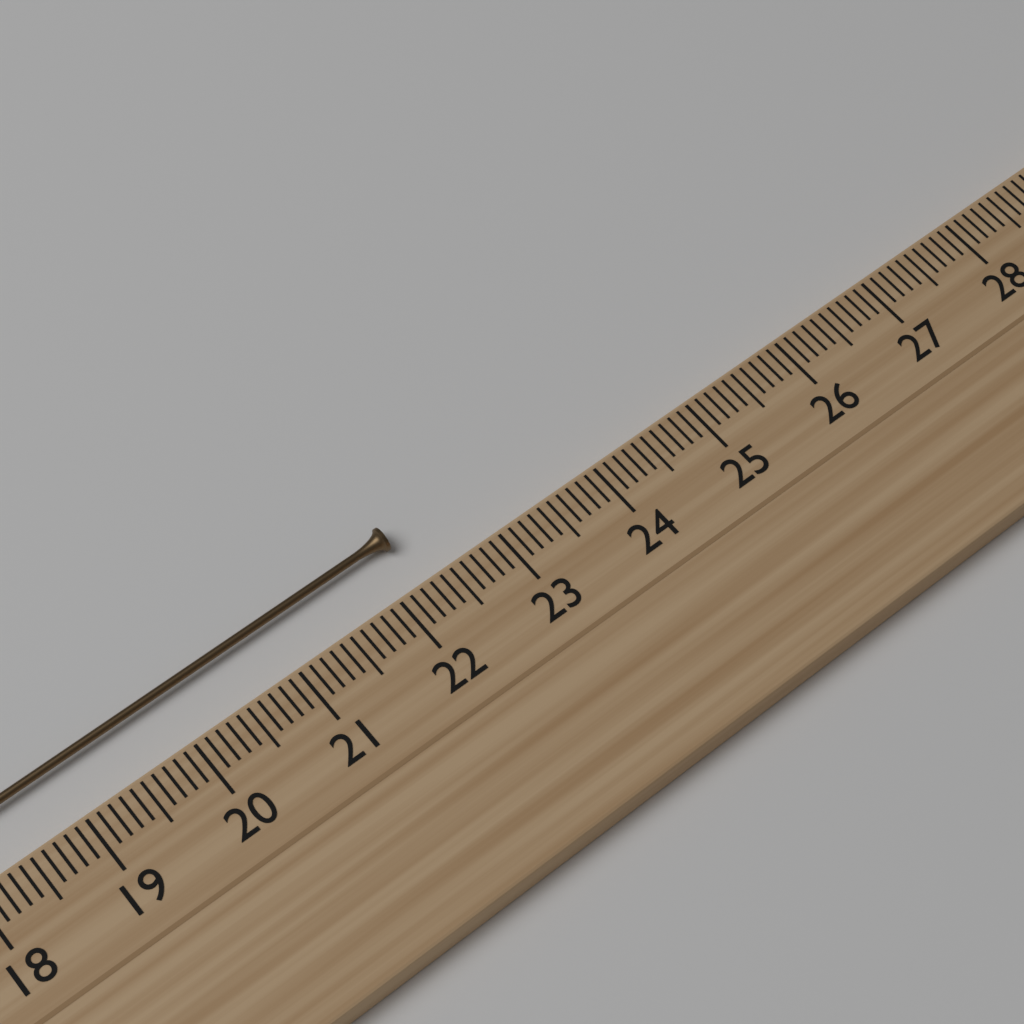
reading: 22.3 cm
